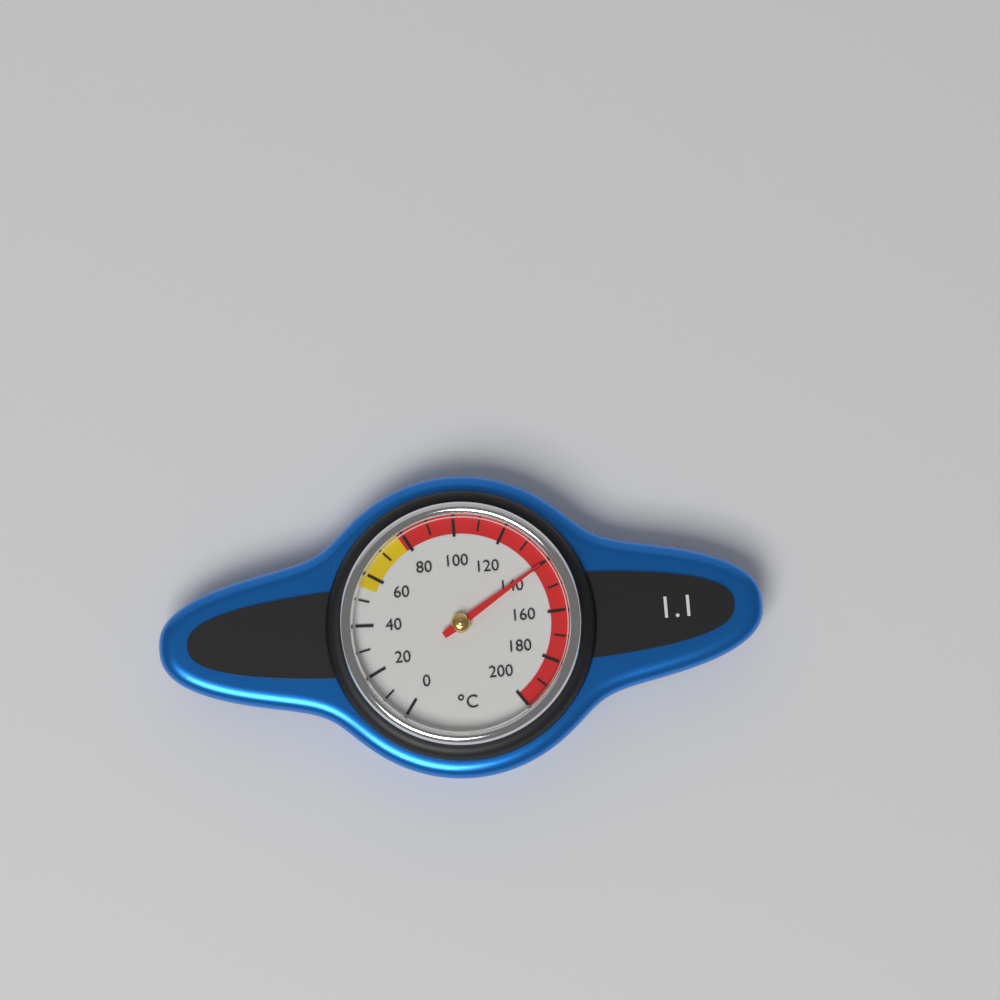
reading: 140 °C
